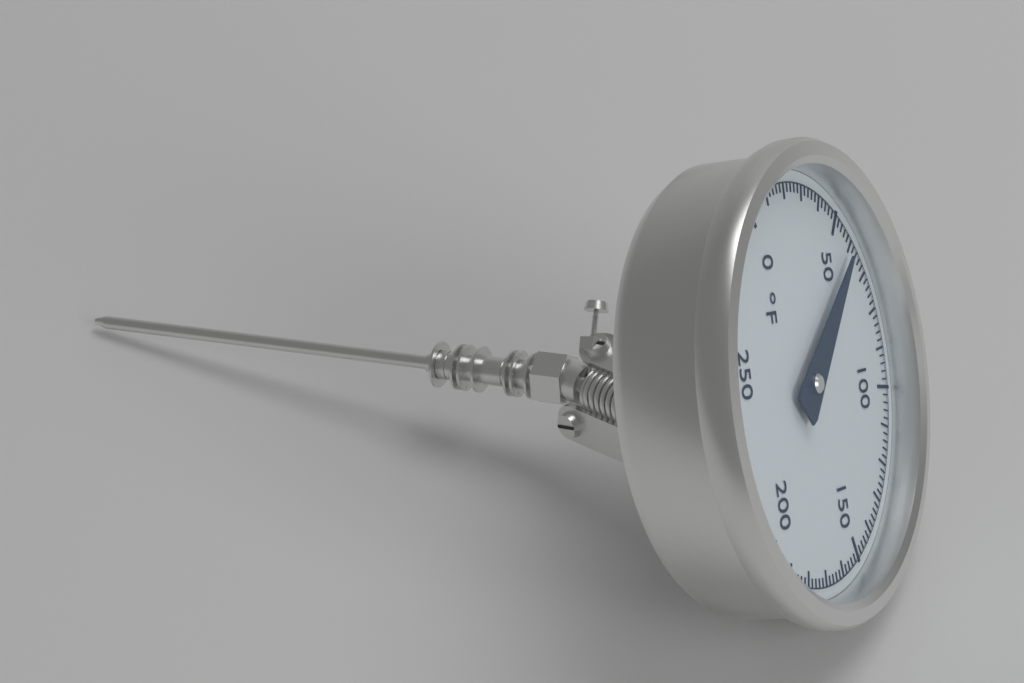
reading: 60 °F
